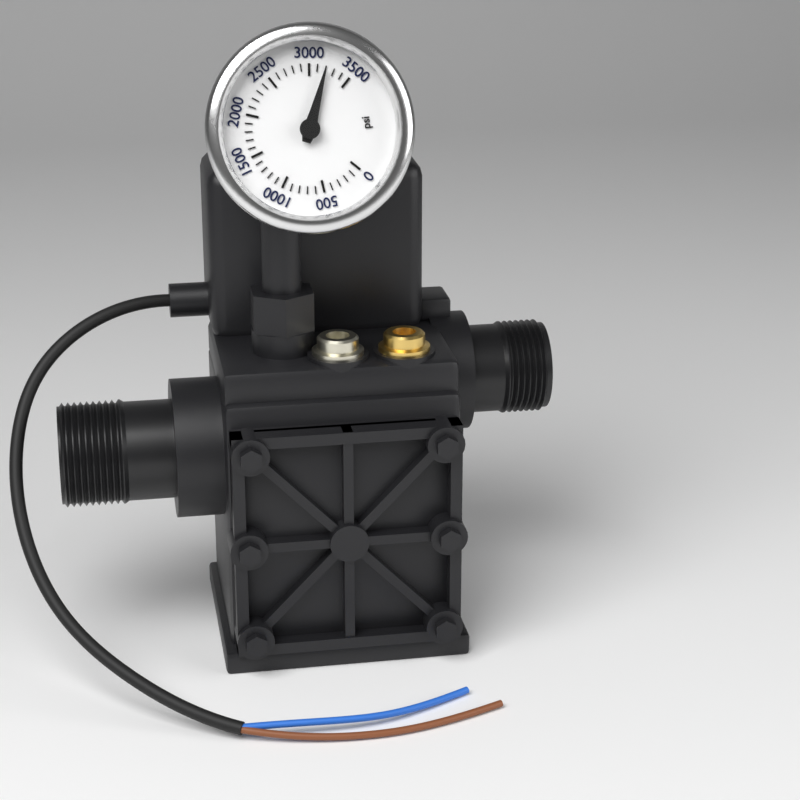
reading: 3200 psi
